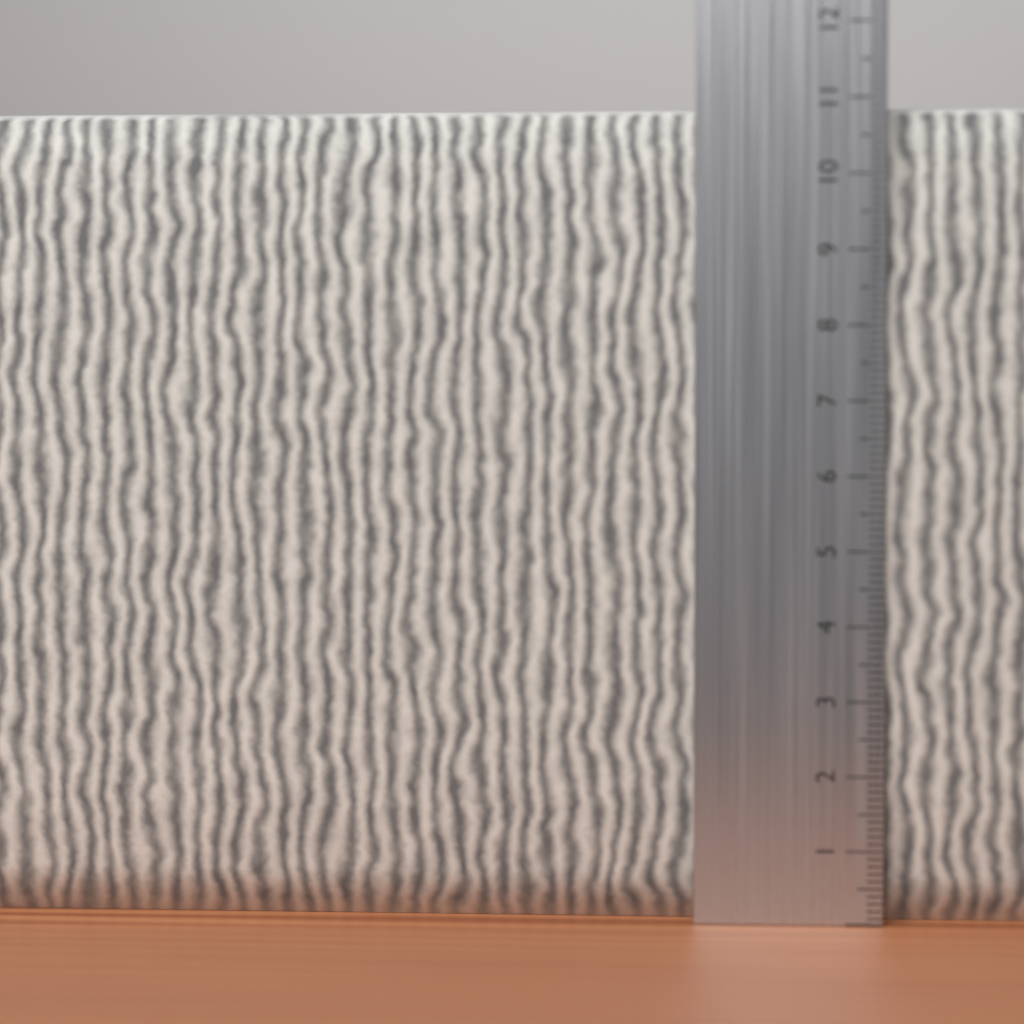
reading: 10.9 cm
